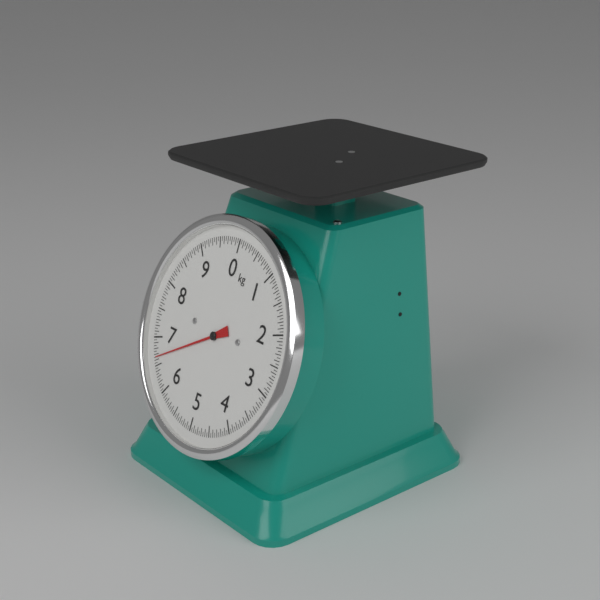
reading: 6.65 kg
